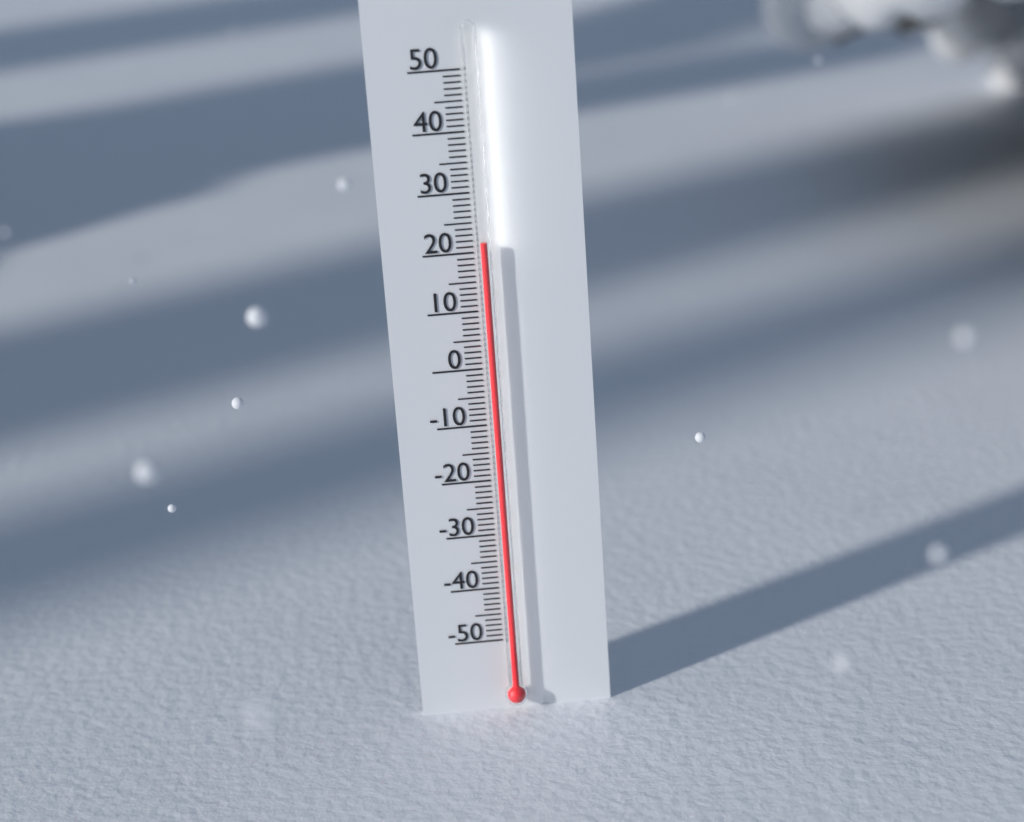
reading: 22 (no unit)
